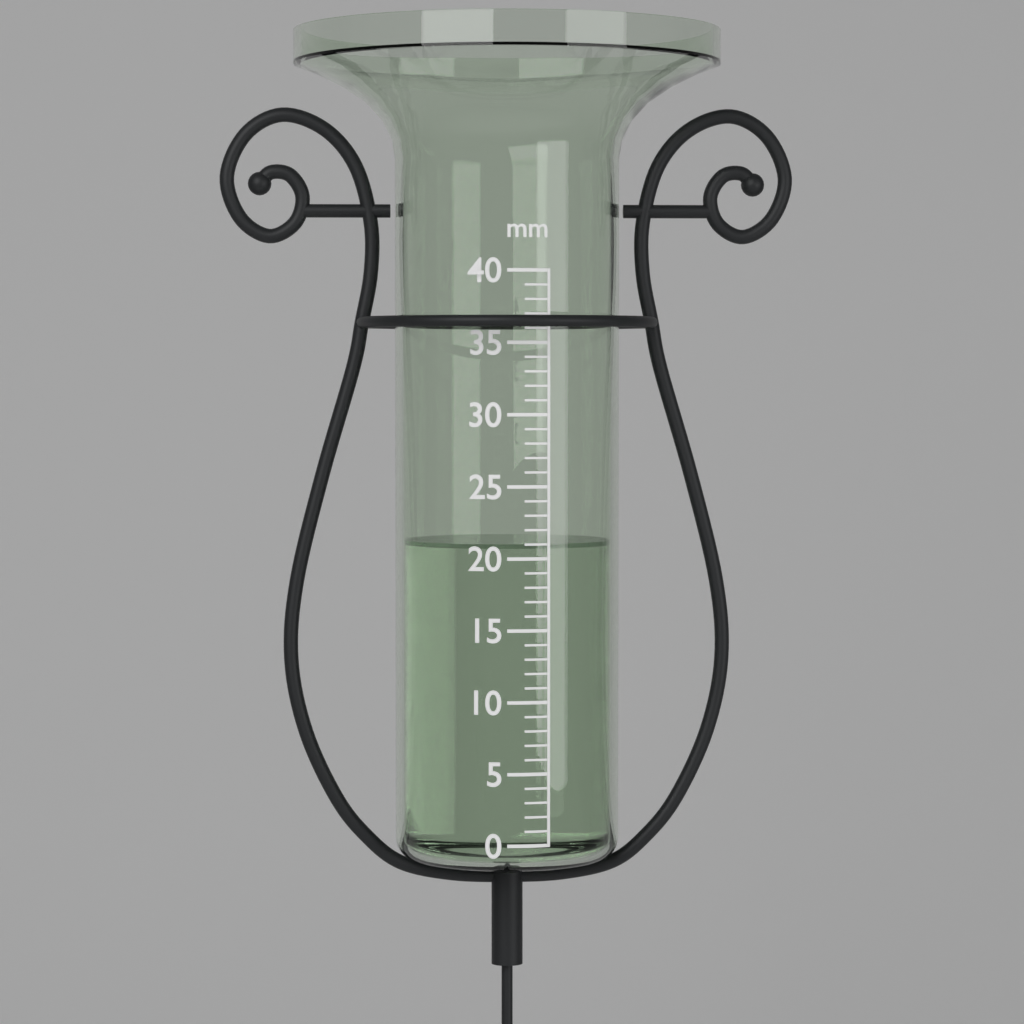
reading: 21 mm
